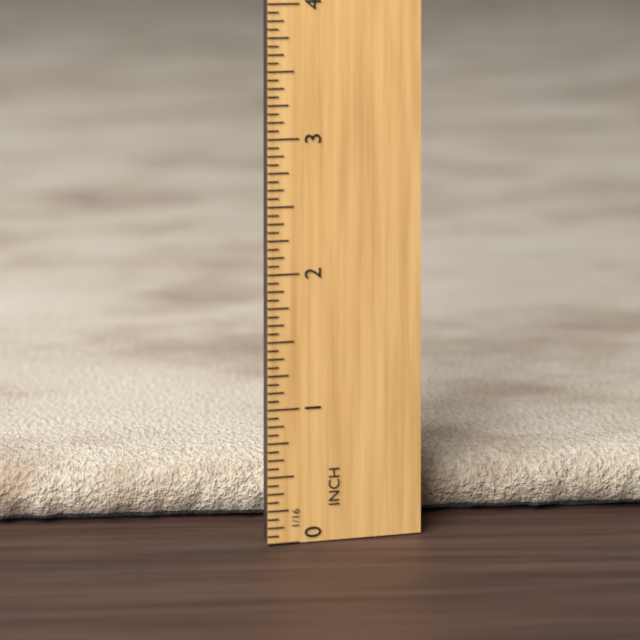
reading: 0.4375 in
